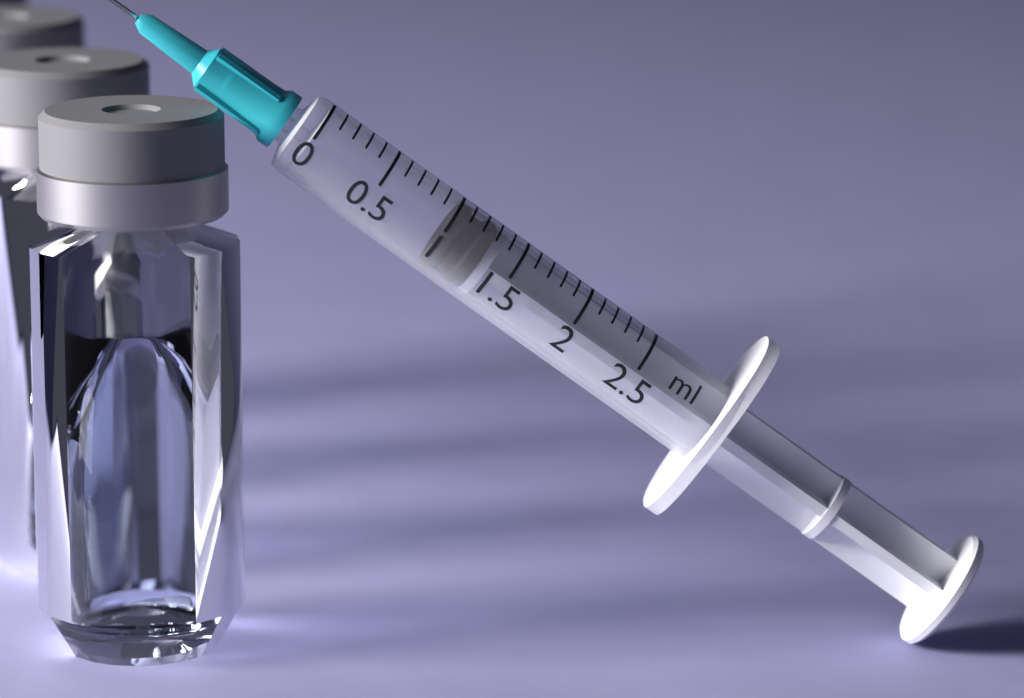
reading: 1.0 ml
